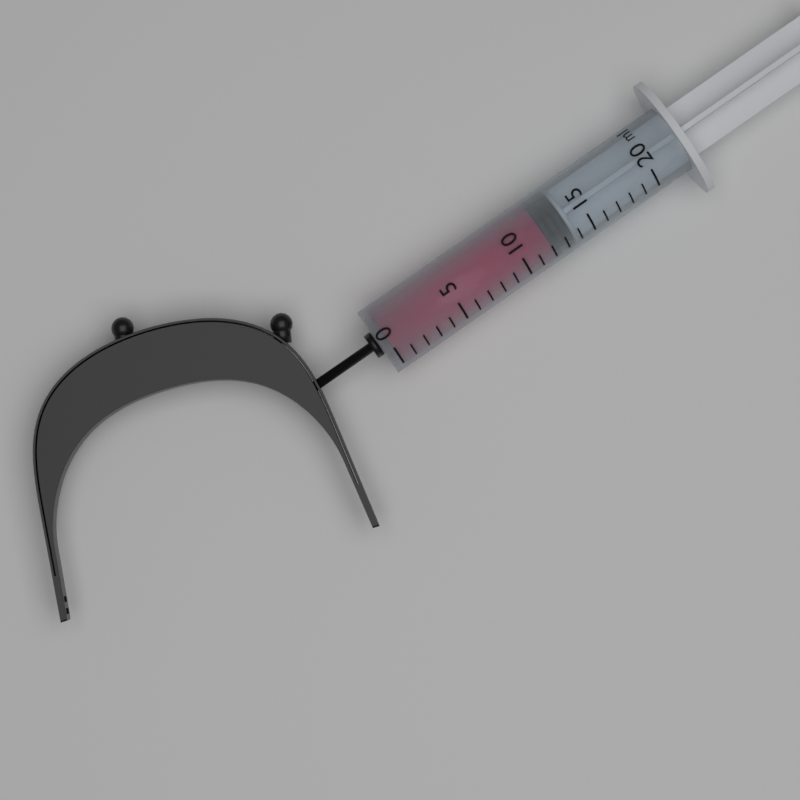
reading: 12 ml
